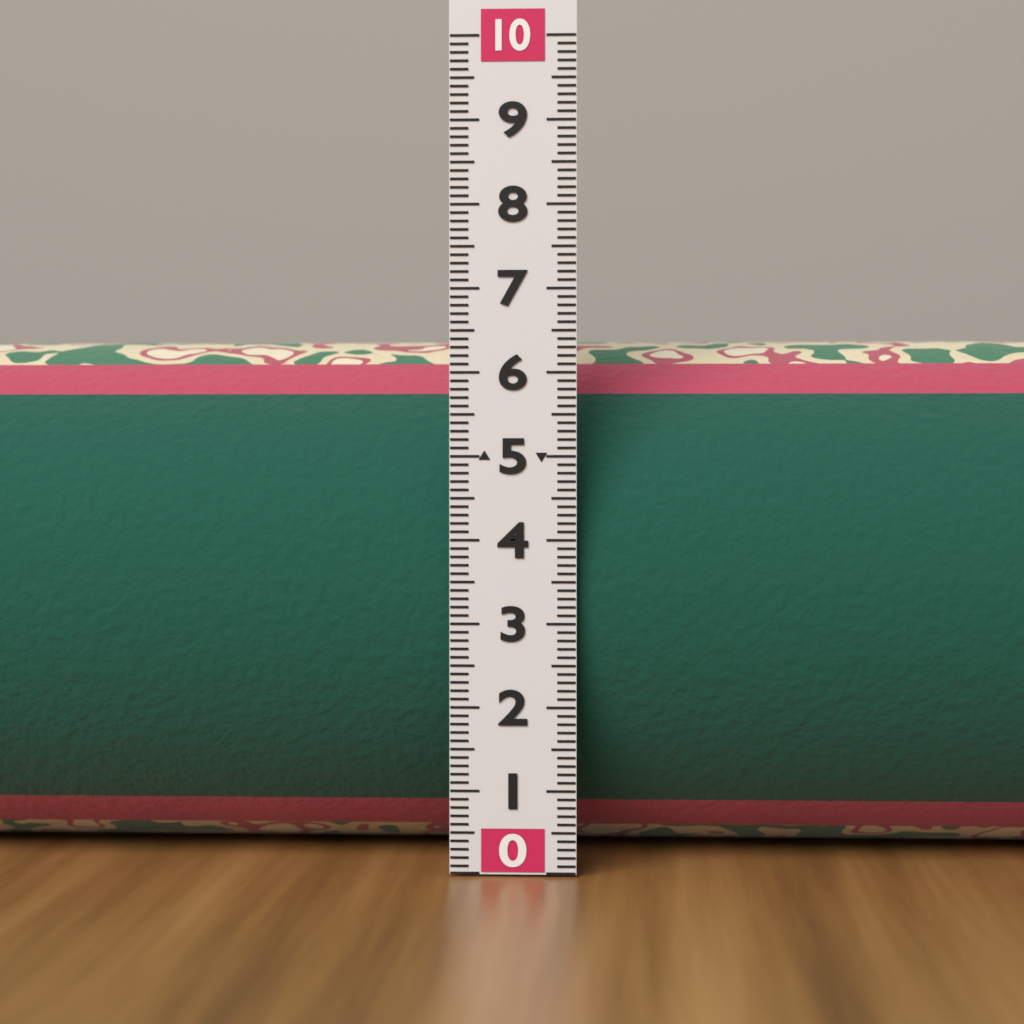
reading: 6.5 (no unit)
